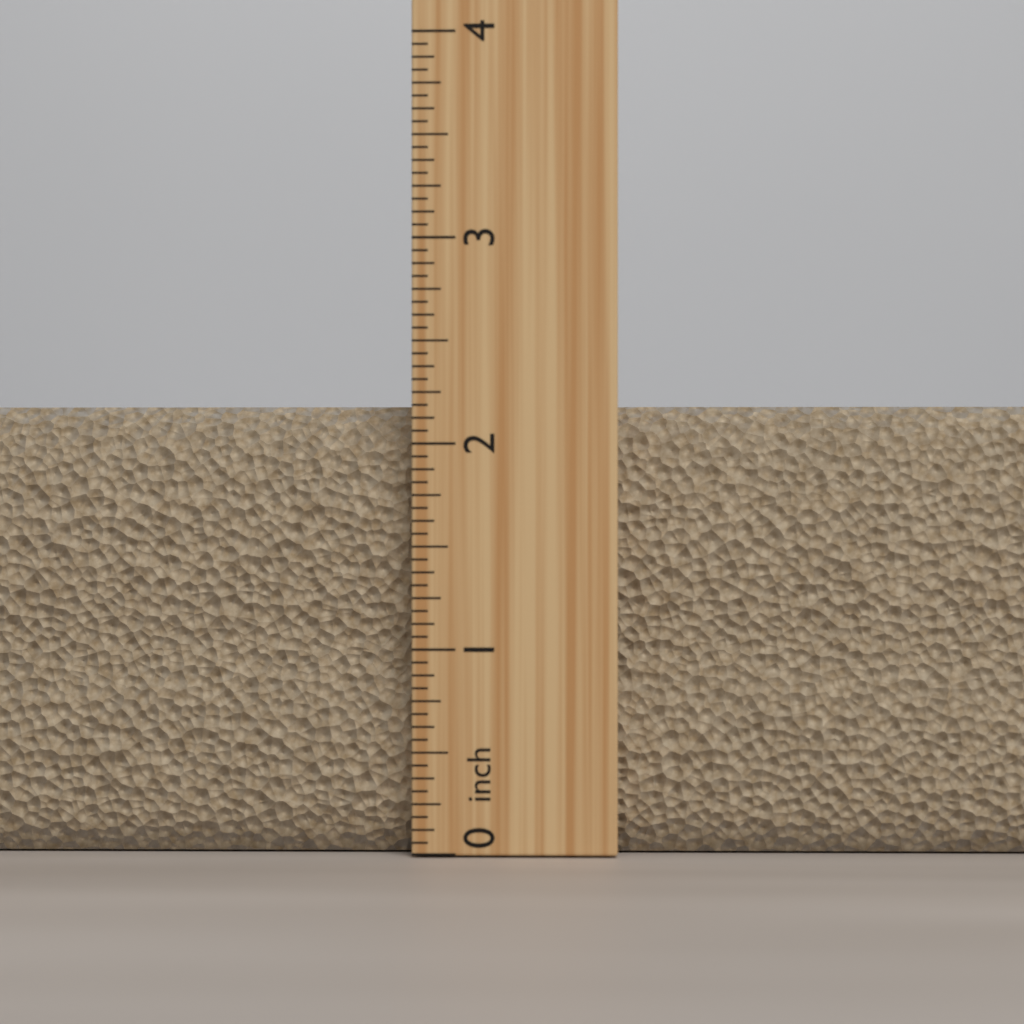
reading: 2.1875 inch
